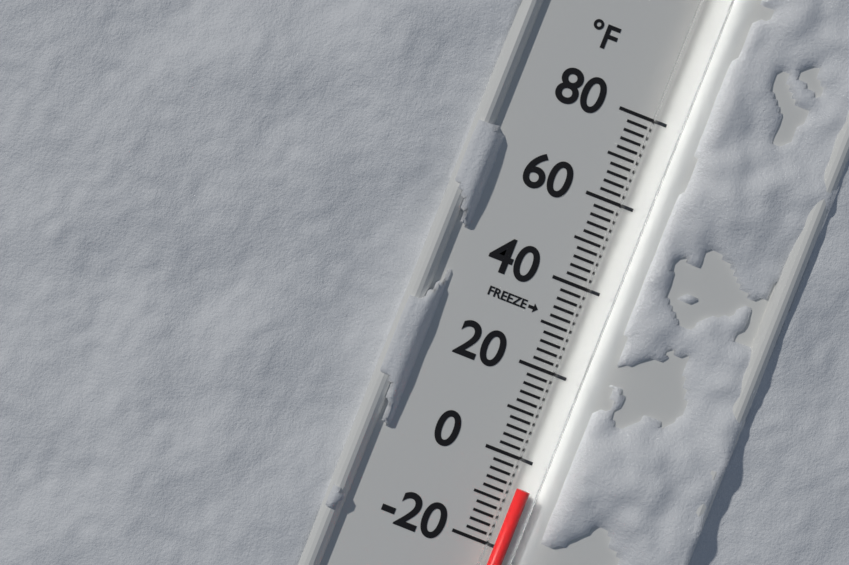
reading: -6 °F
